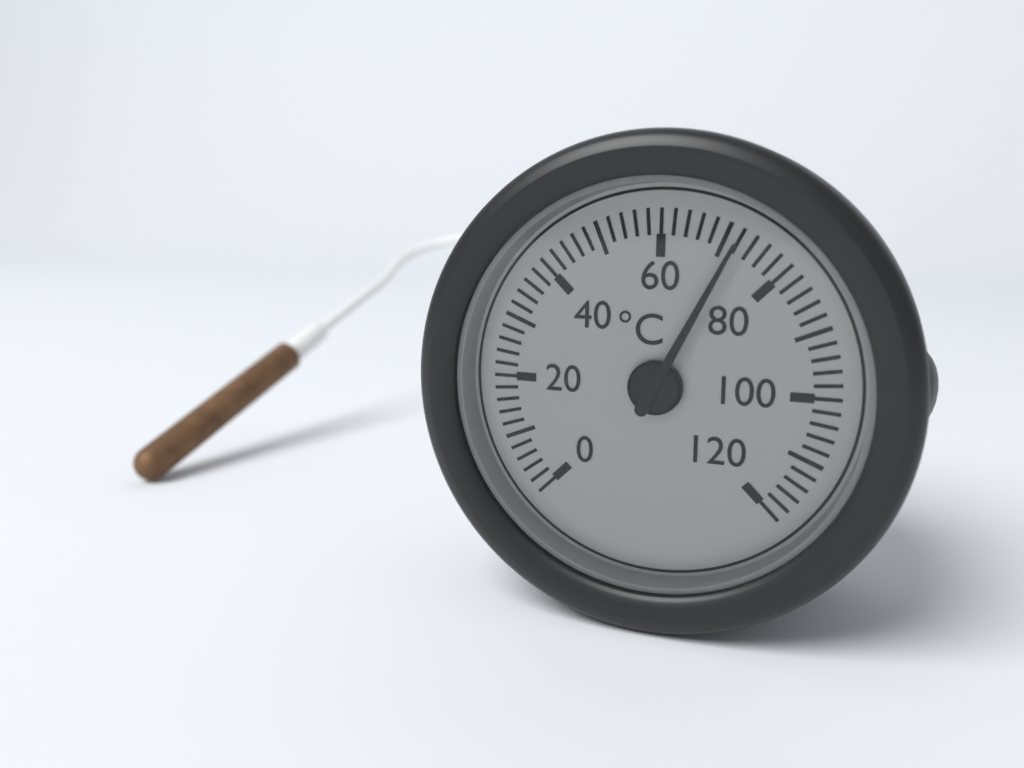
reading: 72 °C
